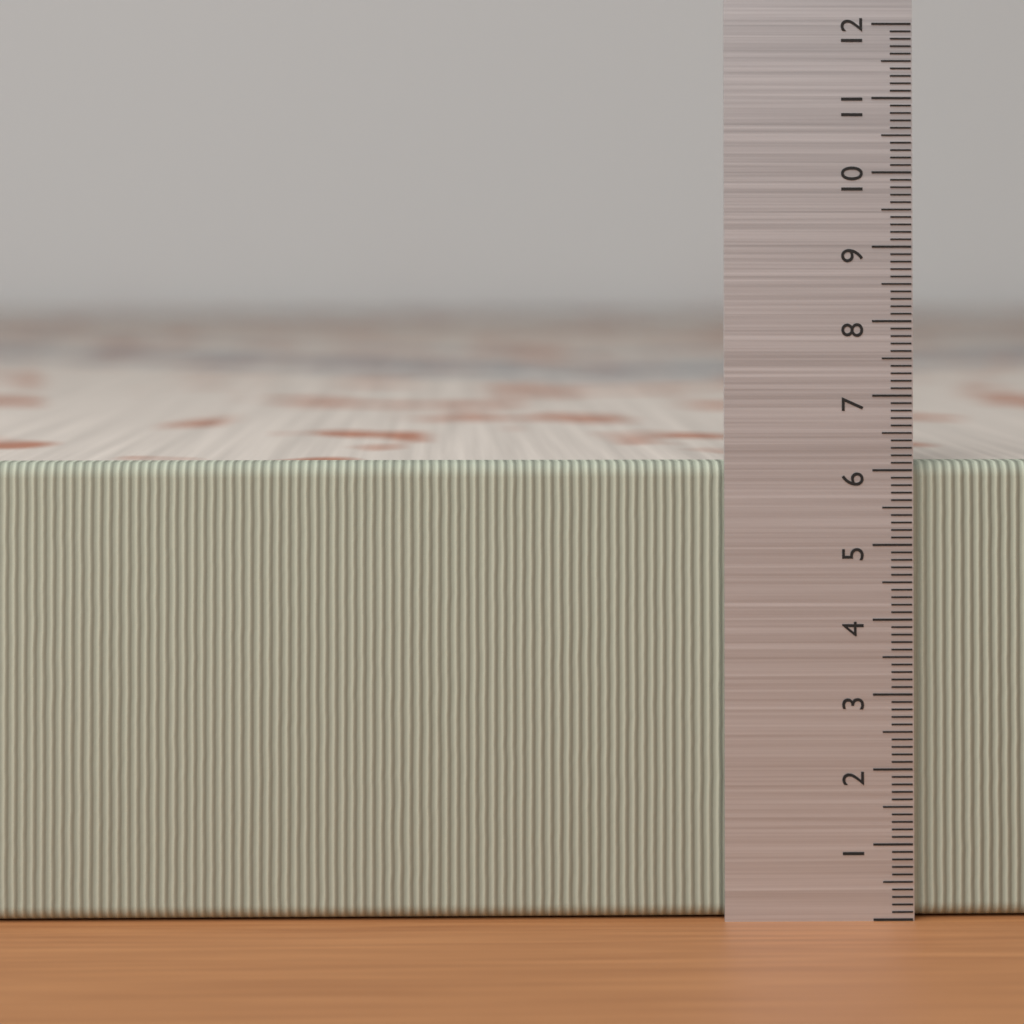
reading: 6.1 (no unit)
